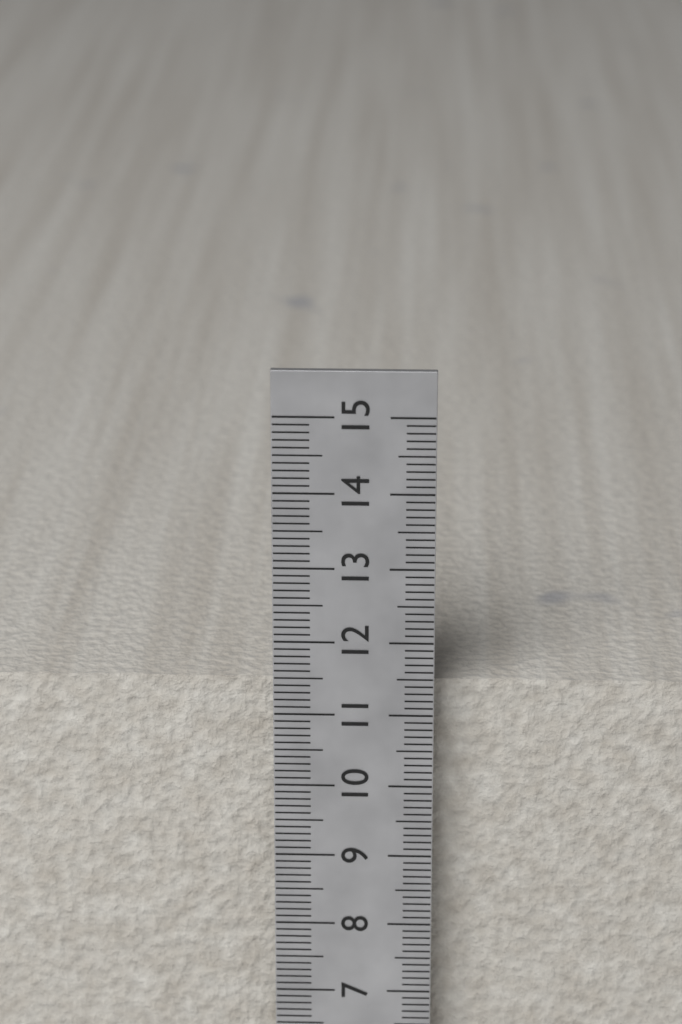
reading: 11.3 cm
